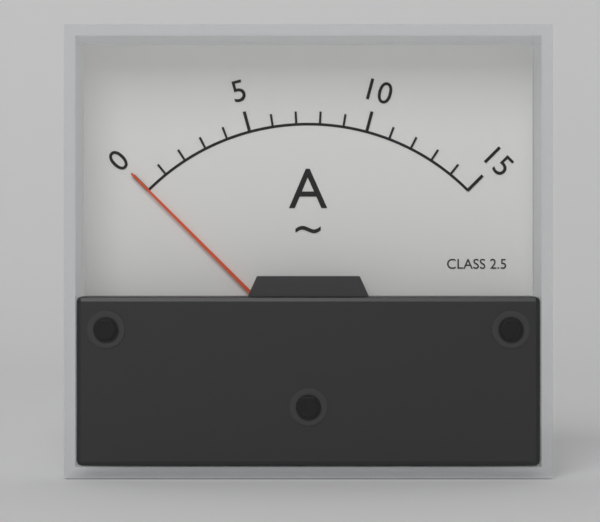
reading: 0 A
